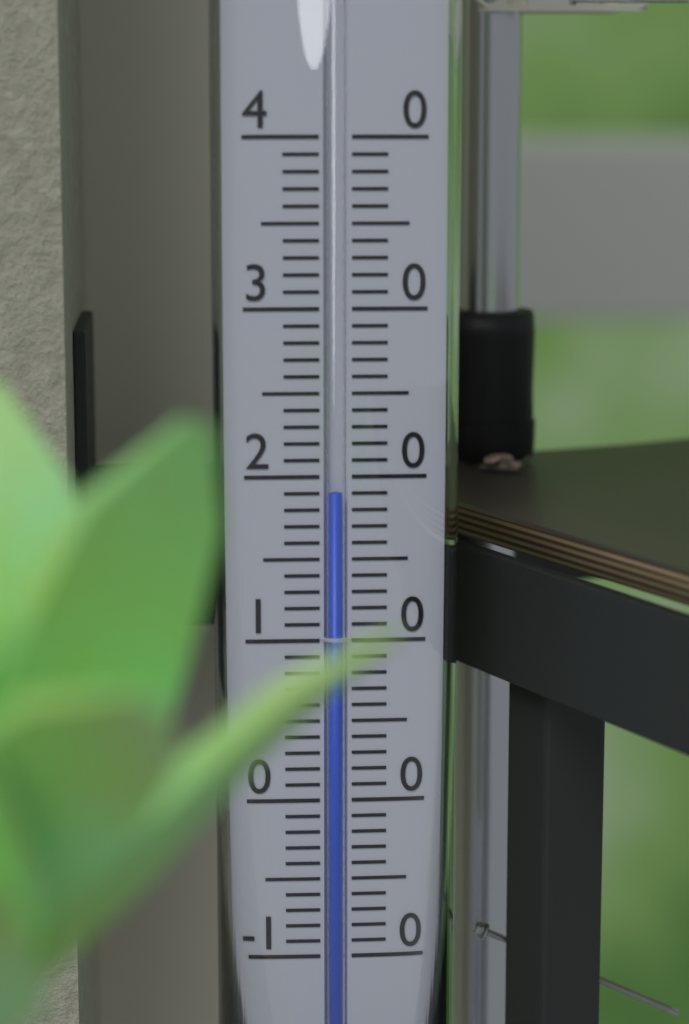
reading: 19 (no unit)
